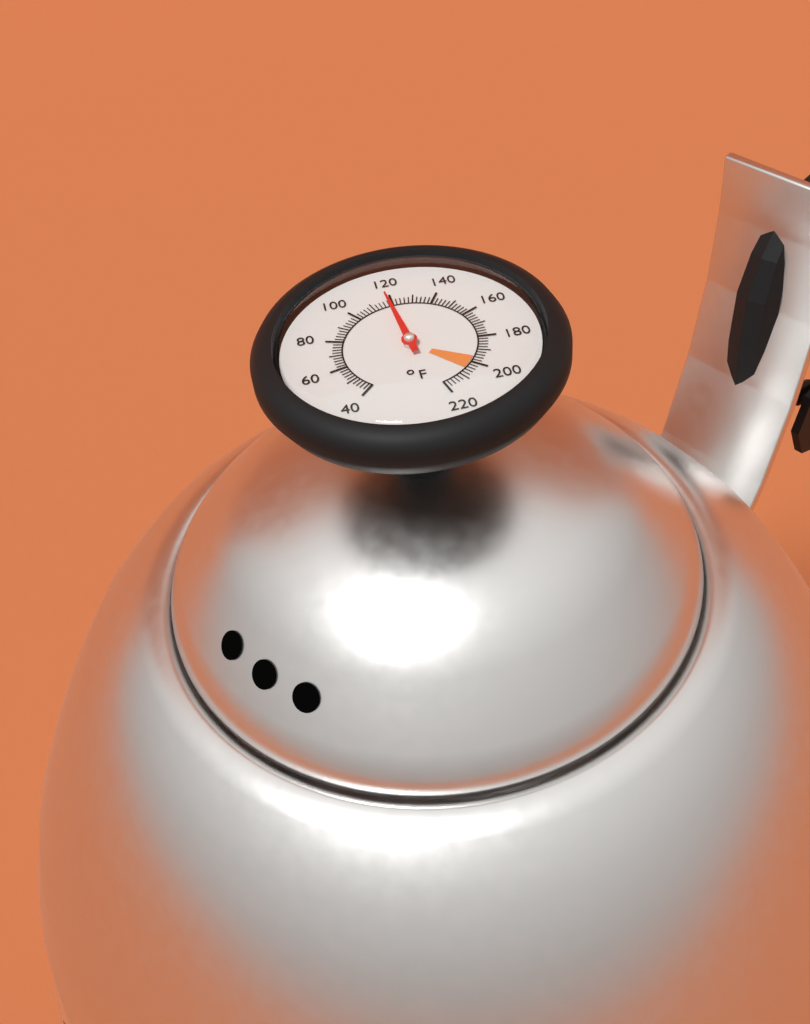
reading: 118 °F
